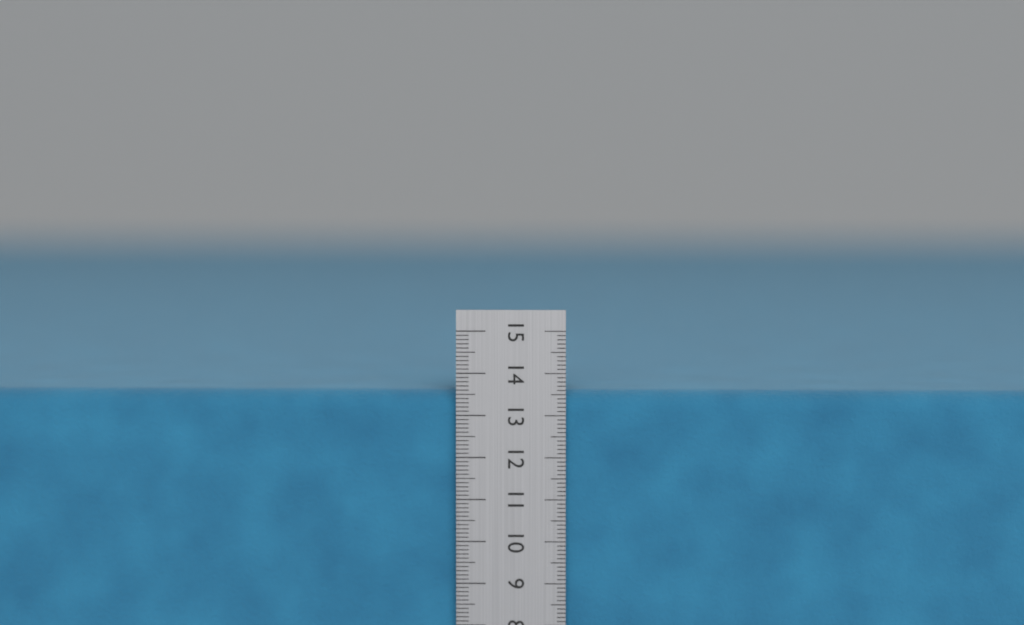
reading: 13.6 cm
